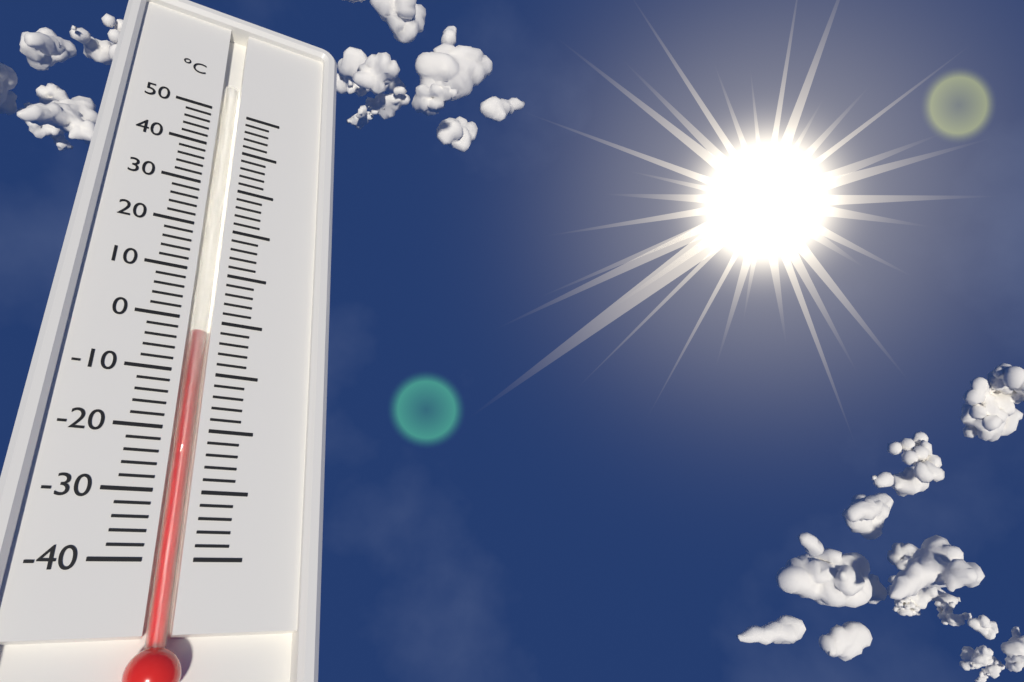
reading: -2 °C
